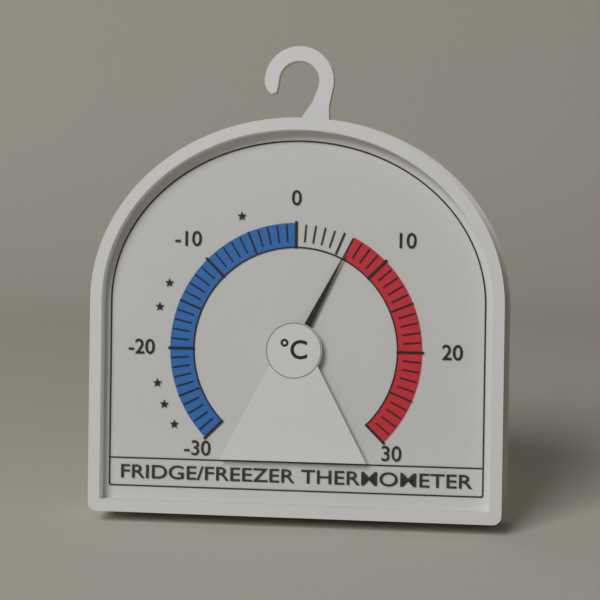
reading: 6 °C
